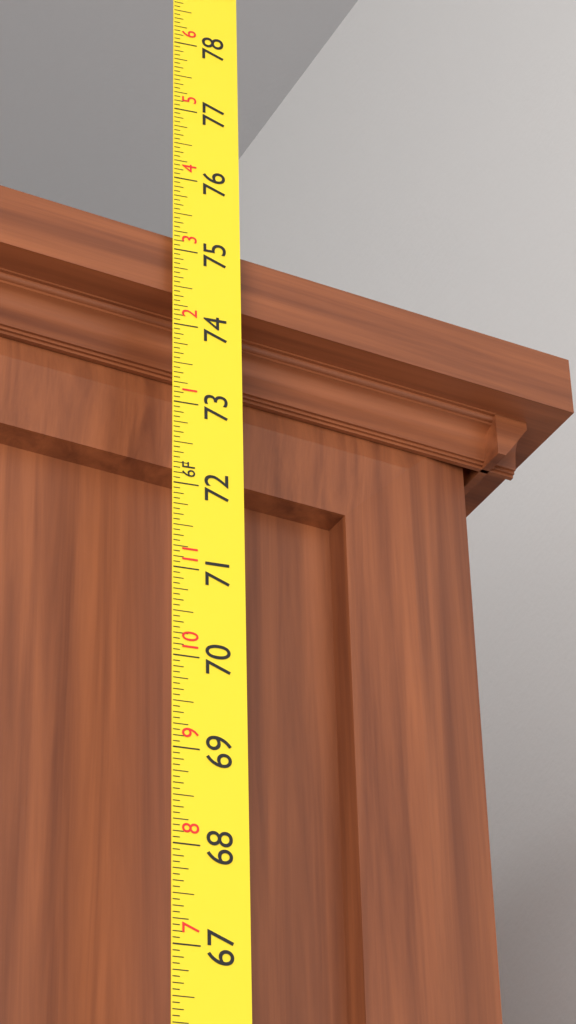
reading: 75.2500 in
